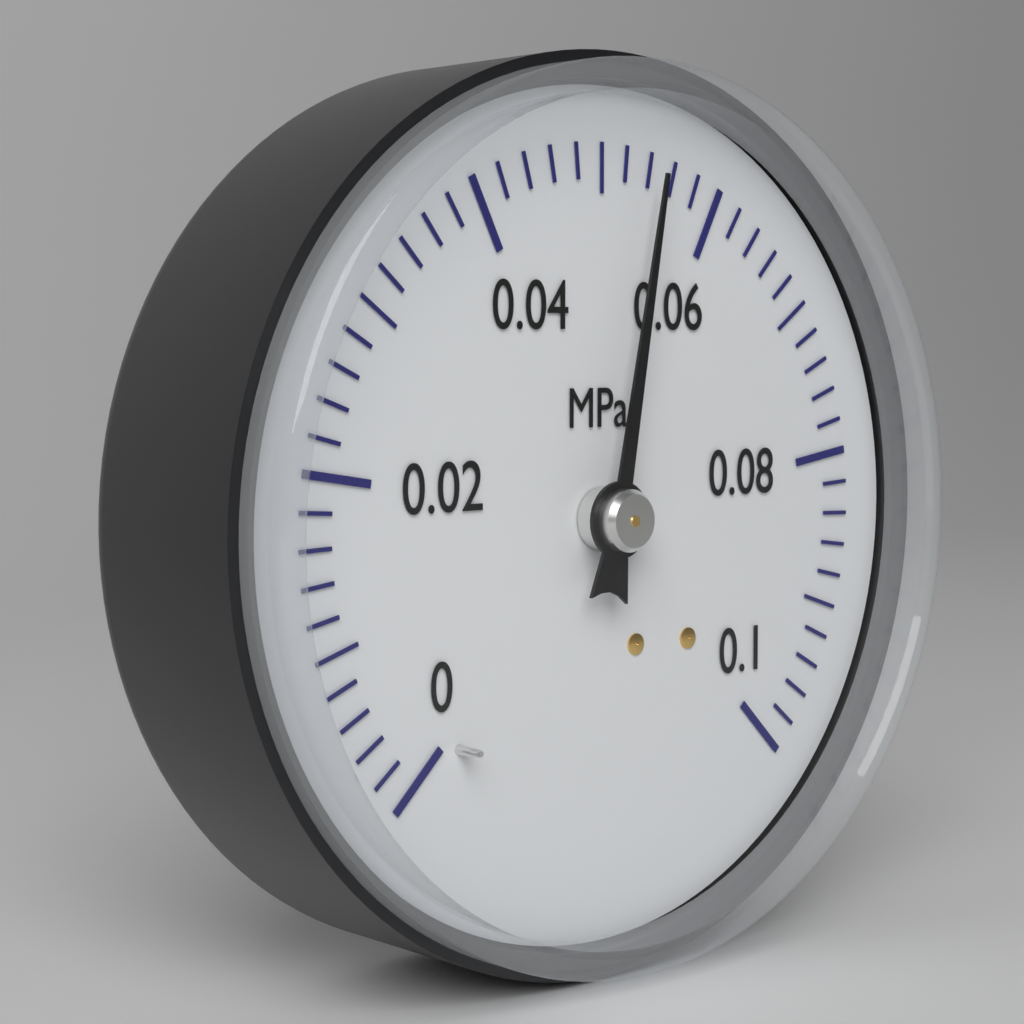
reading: 0.054 MPa
